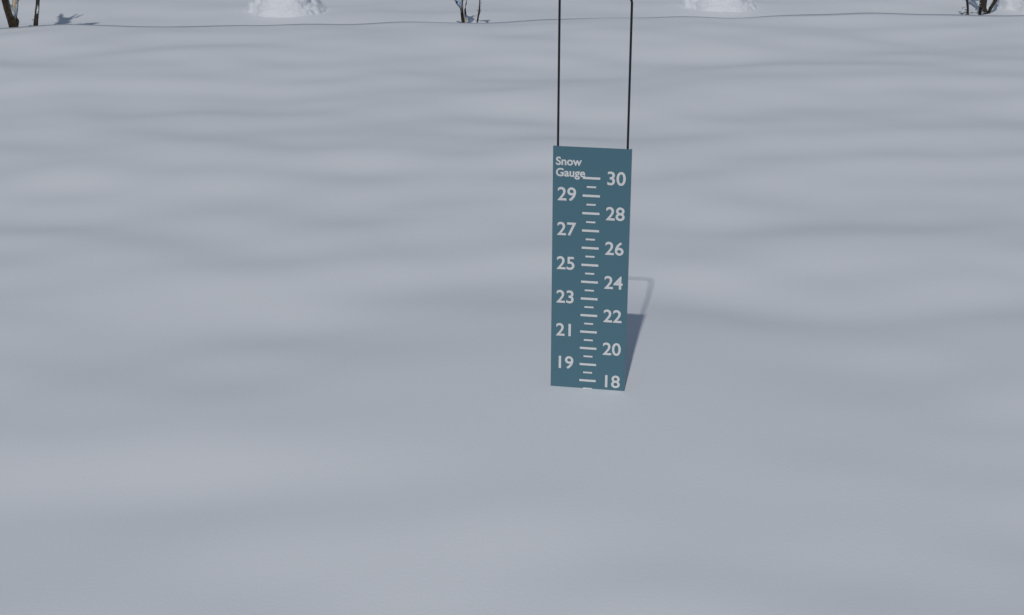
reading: 17.5 (no unit)
